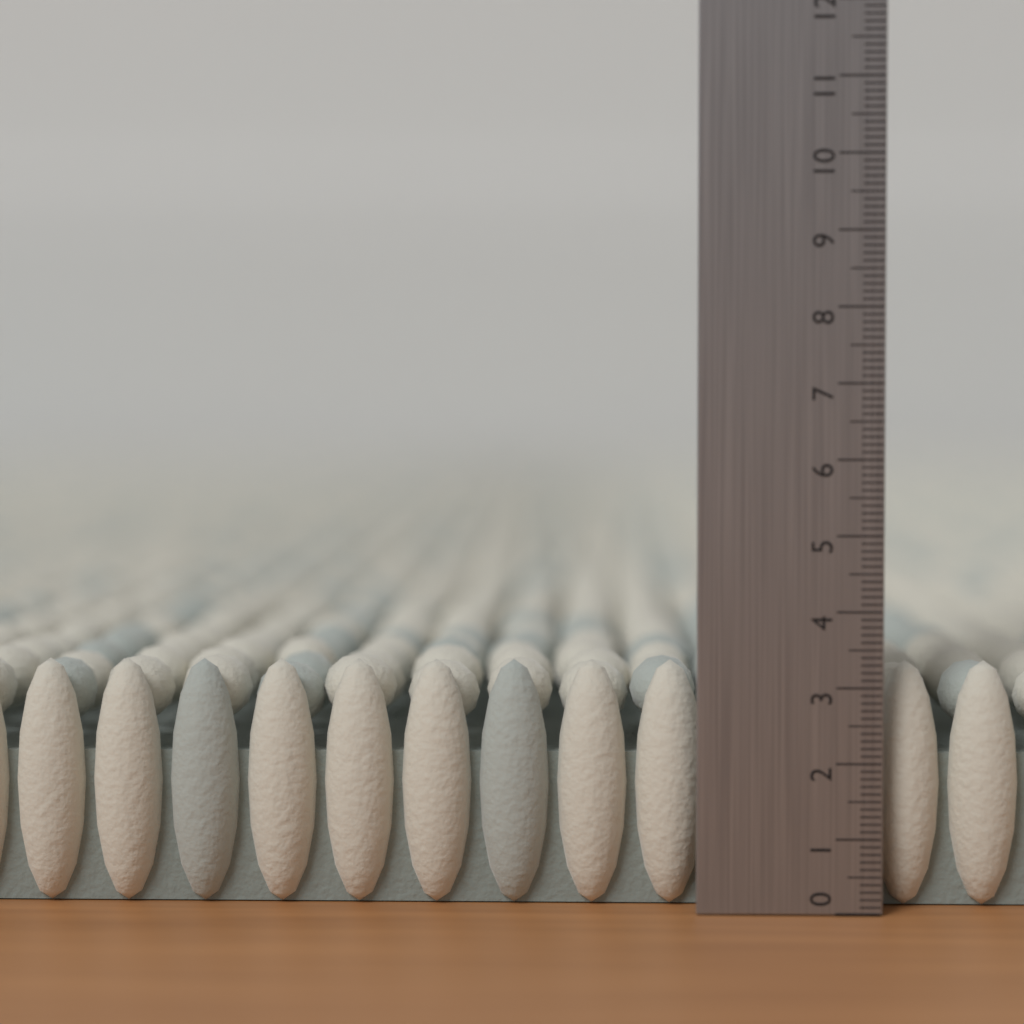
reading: 3.3 (no unit)
